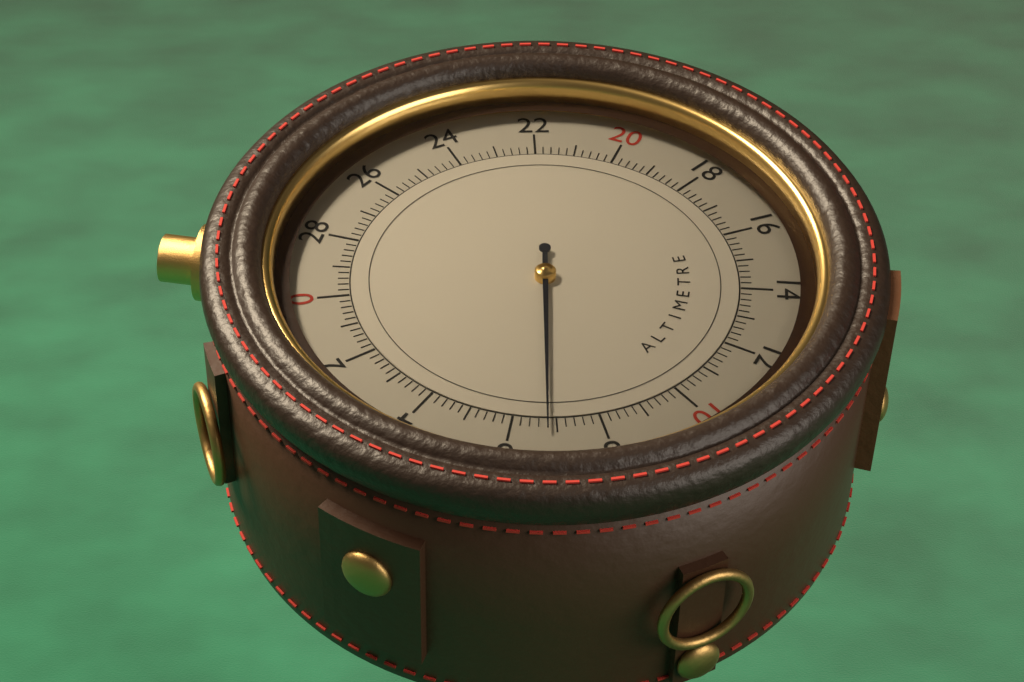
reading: 6.8 (no unit)
